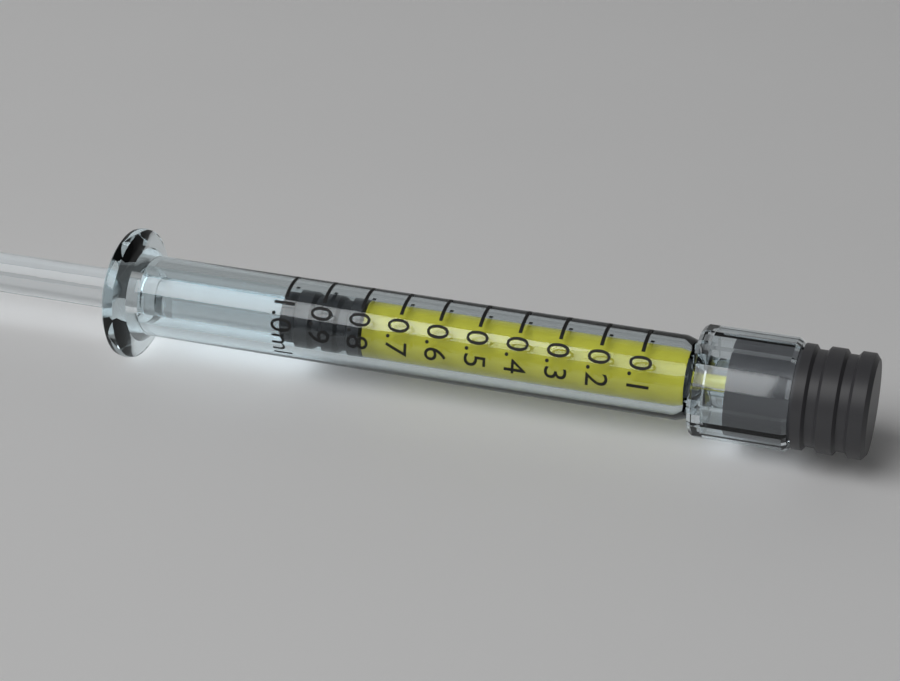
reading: 0.8 ml
